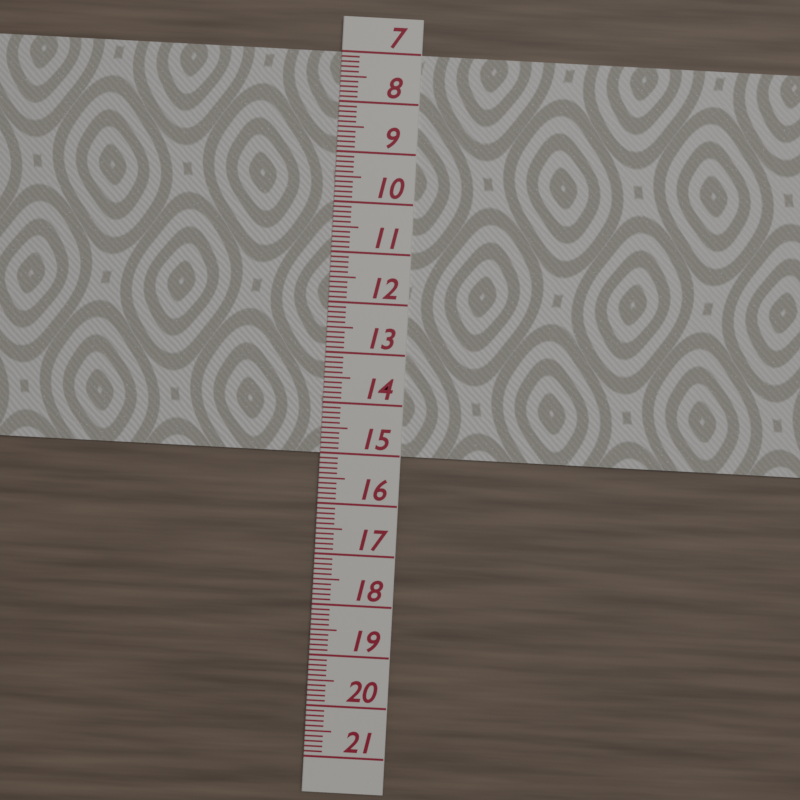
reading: 15.0 (no unit)
